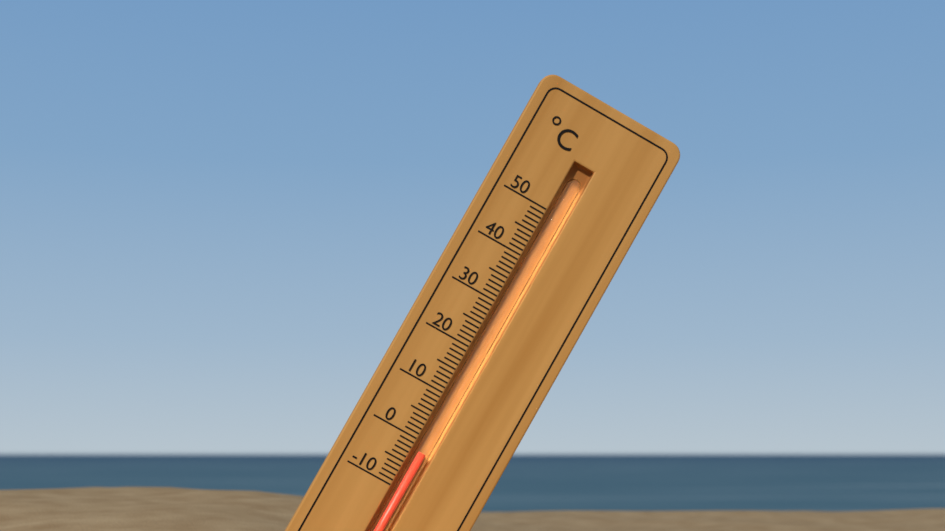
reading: -2 °C
